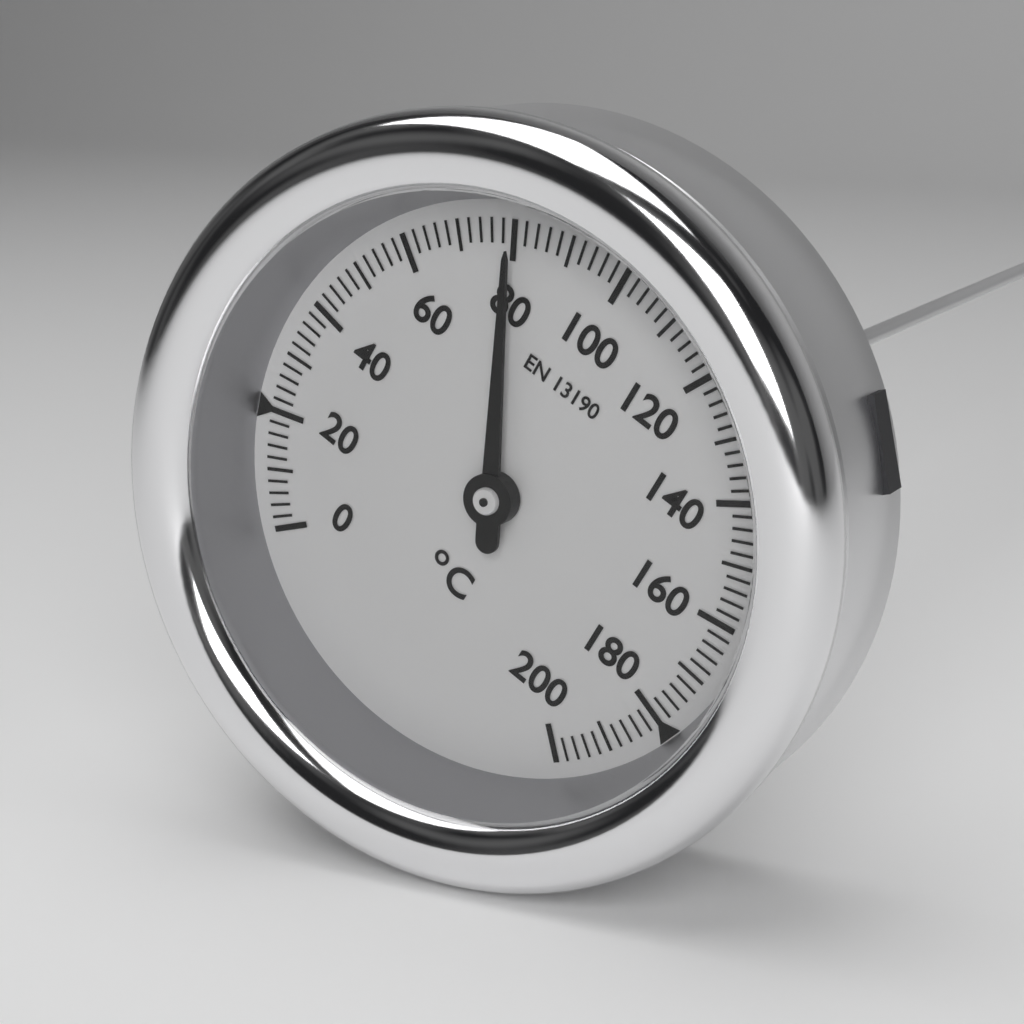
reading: 80 °C
